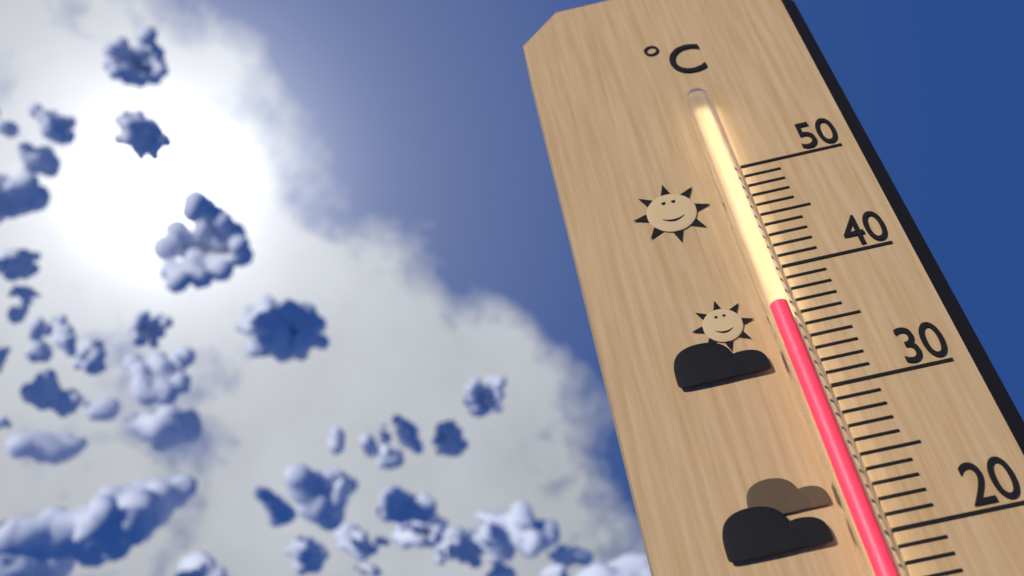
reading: 36 °C
